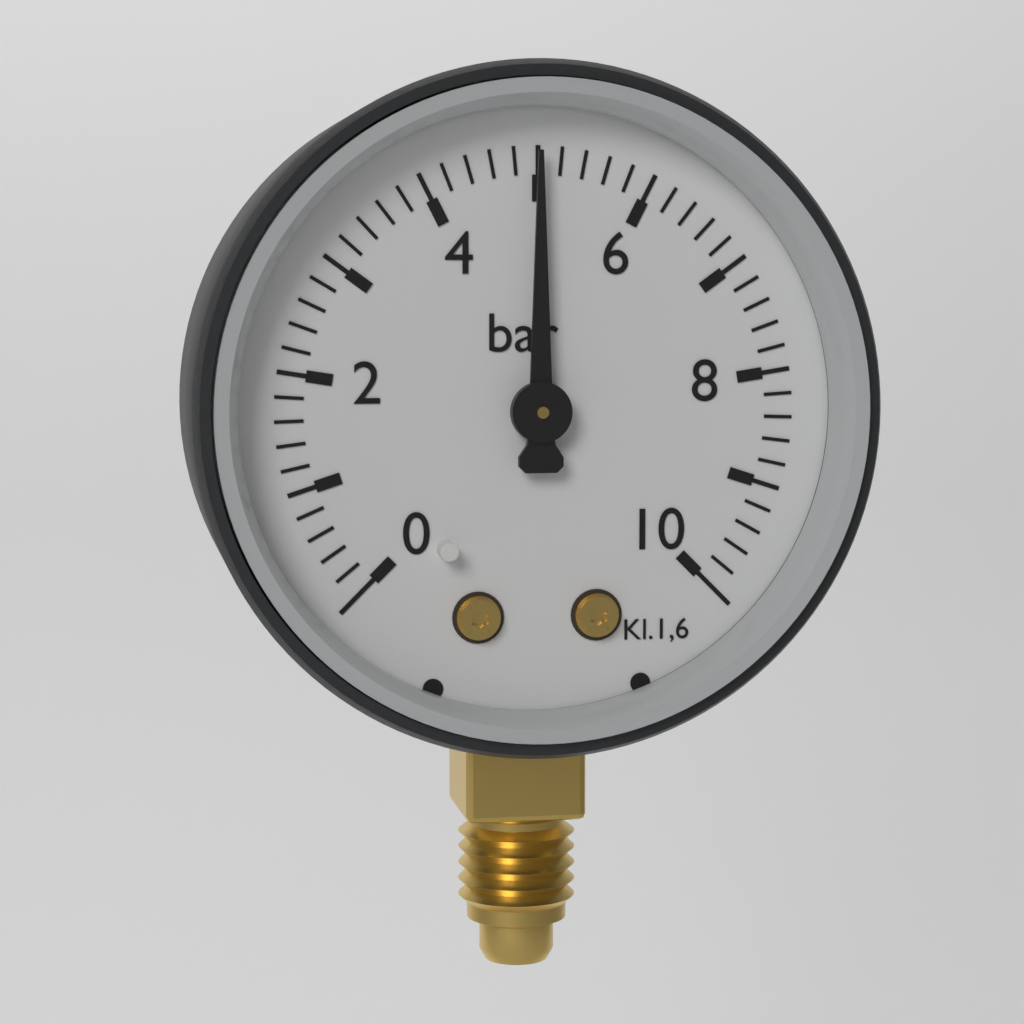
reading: 5.0 bar
